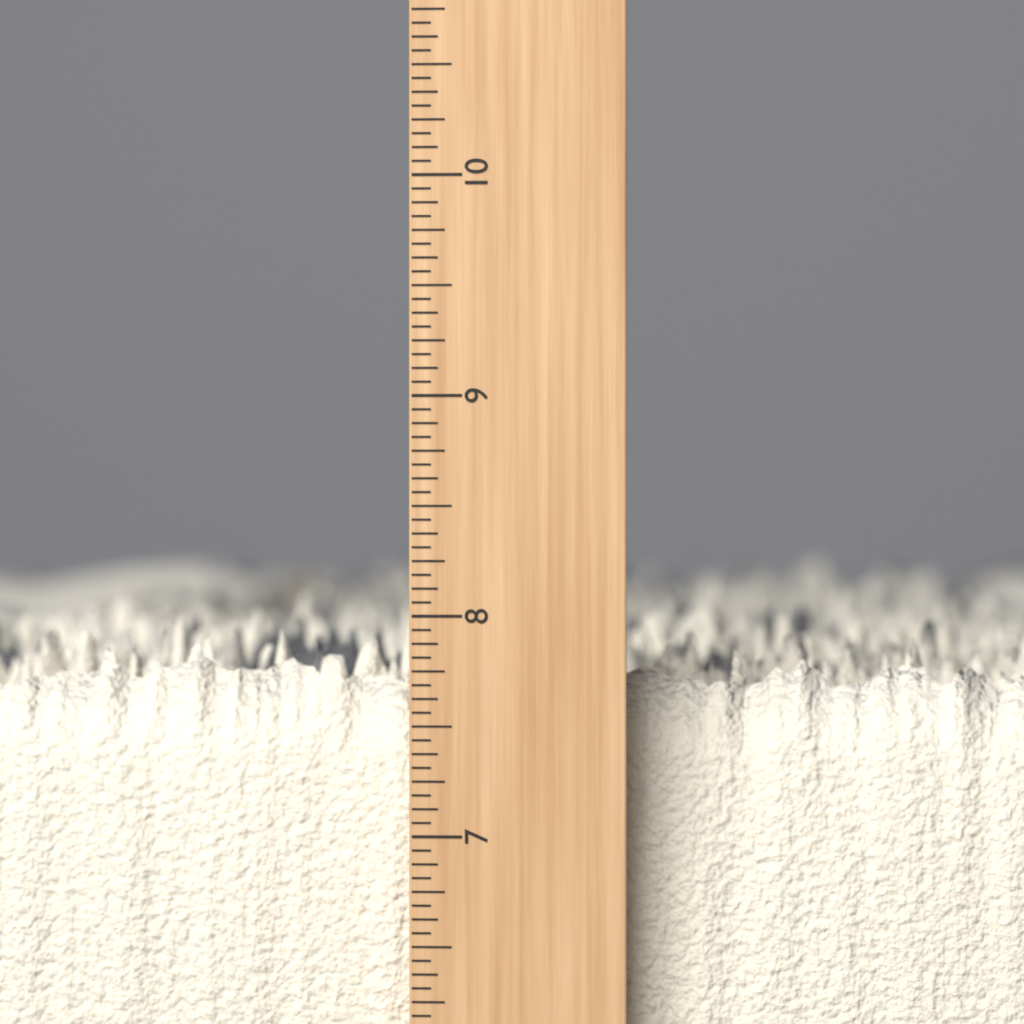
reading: 7.9375 inch
